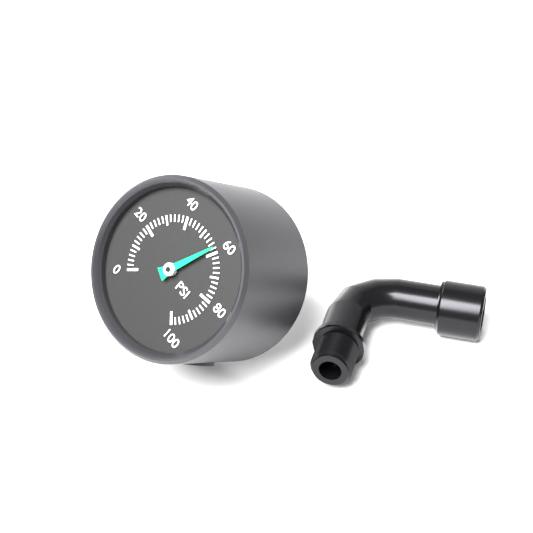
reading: 58 psi
